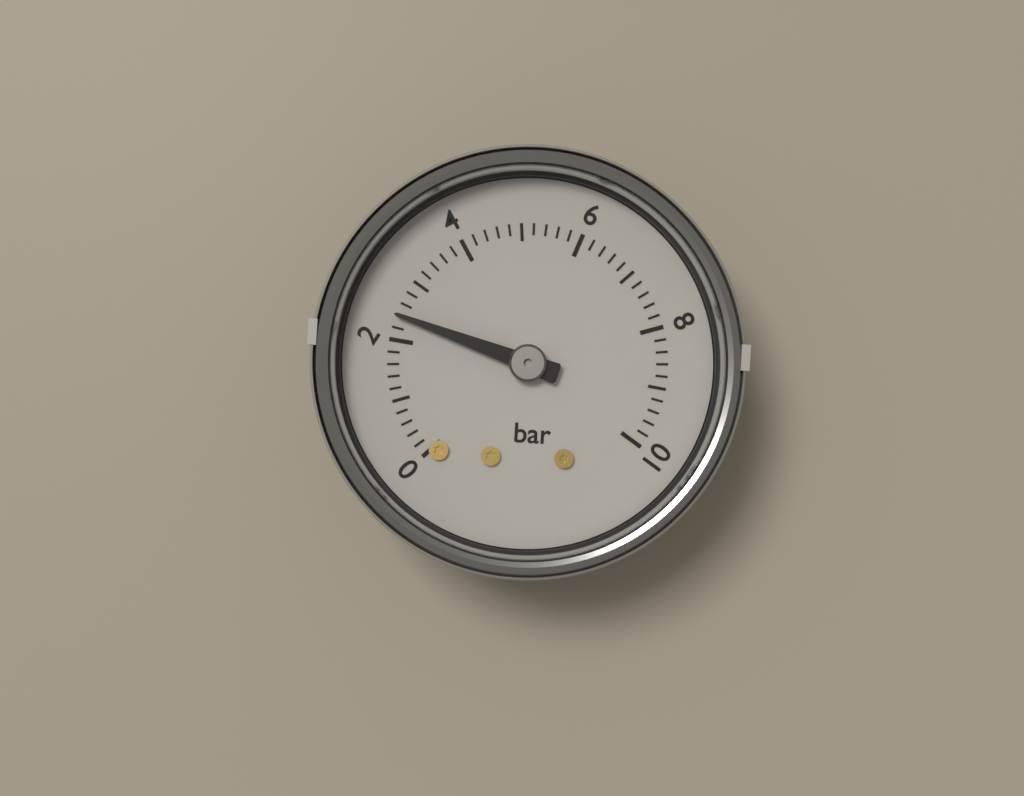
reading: 2.4 bar
